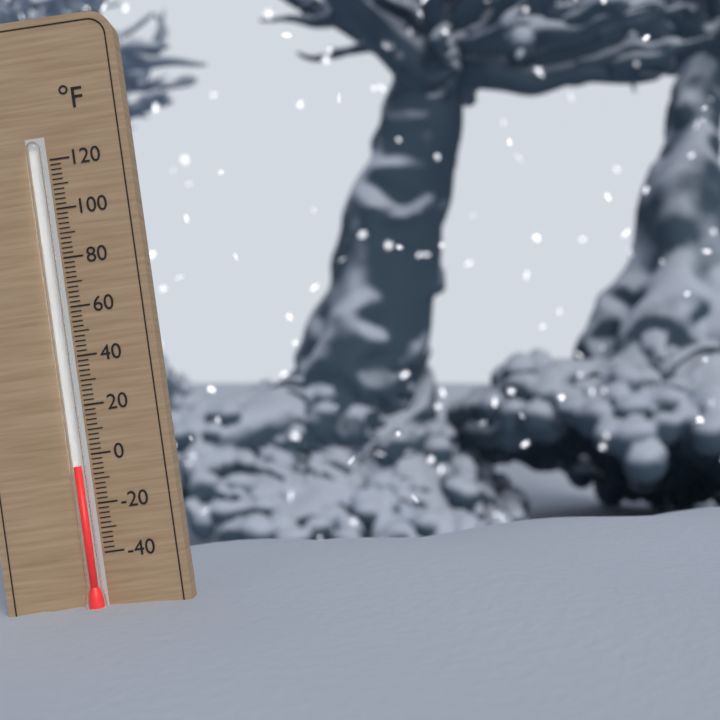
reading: -4 °F
